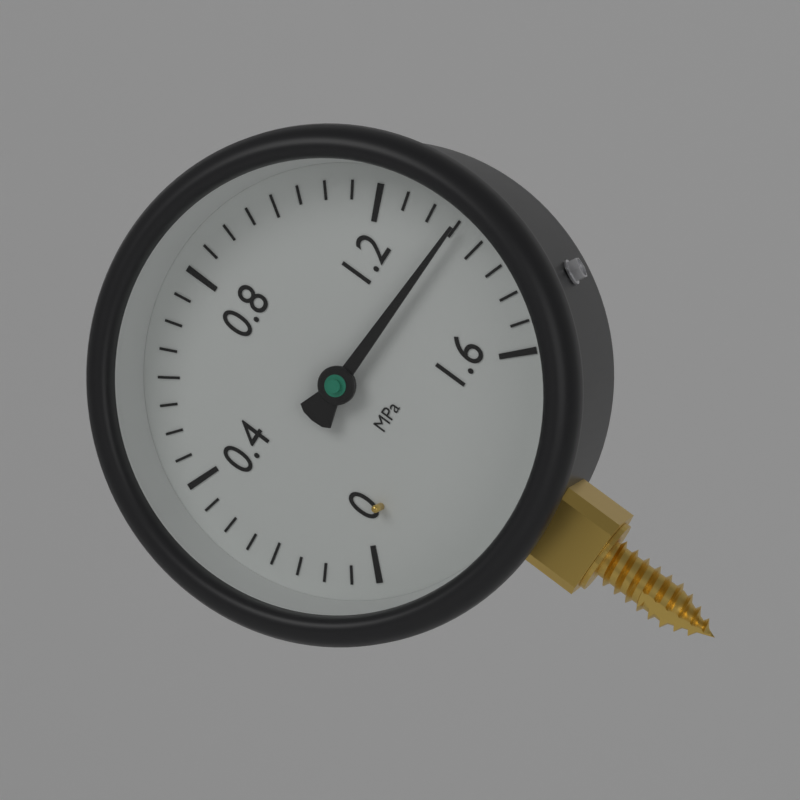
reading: 1.35 MPa
